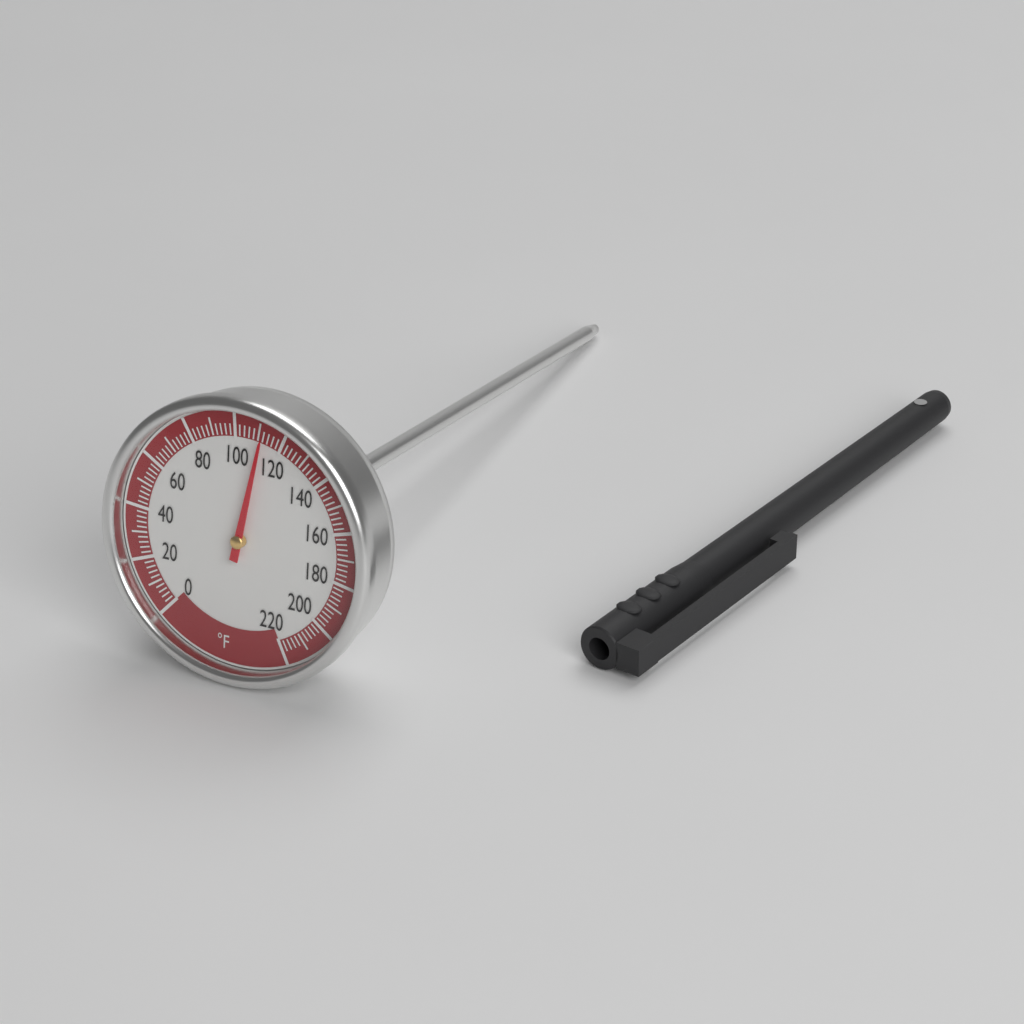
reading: 112 °F
